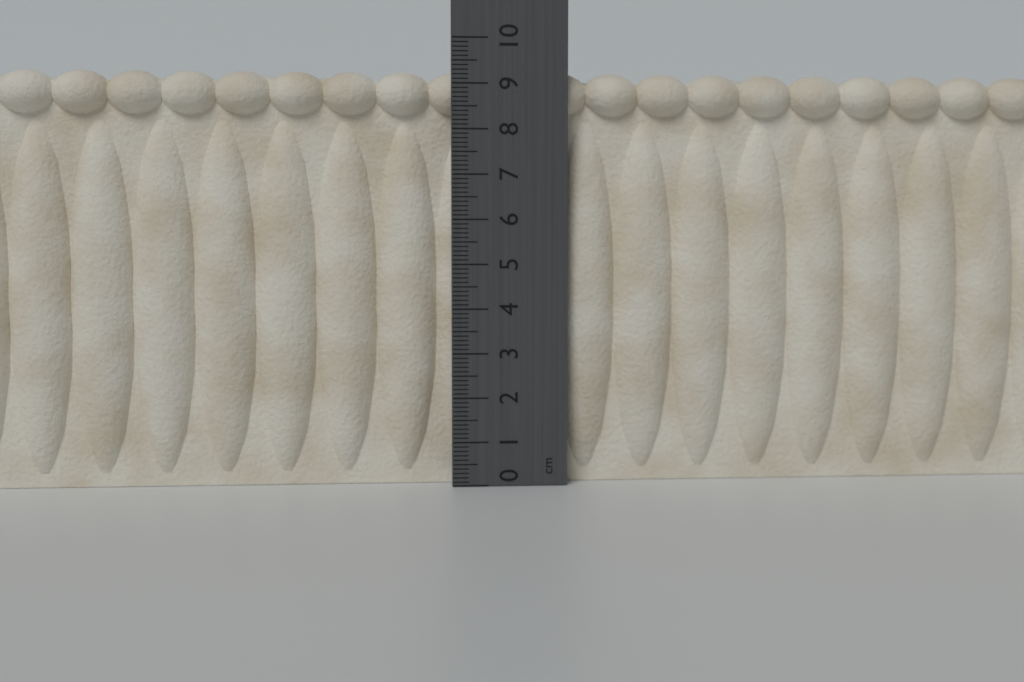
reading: 9.3 cm
